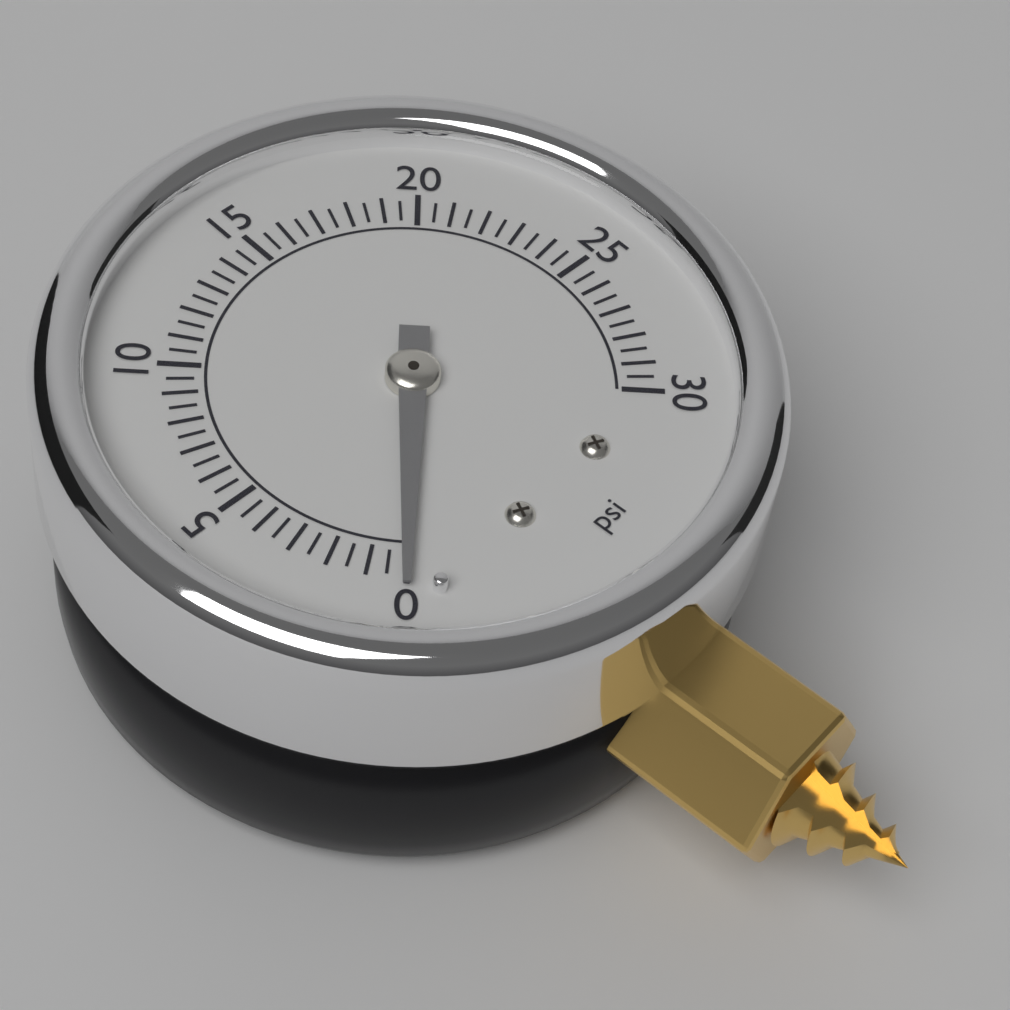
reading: 0.0 psi
